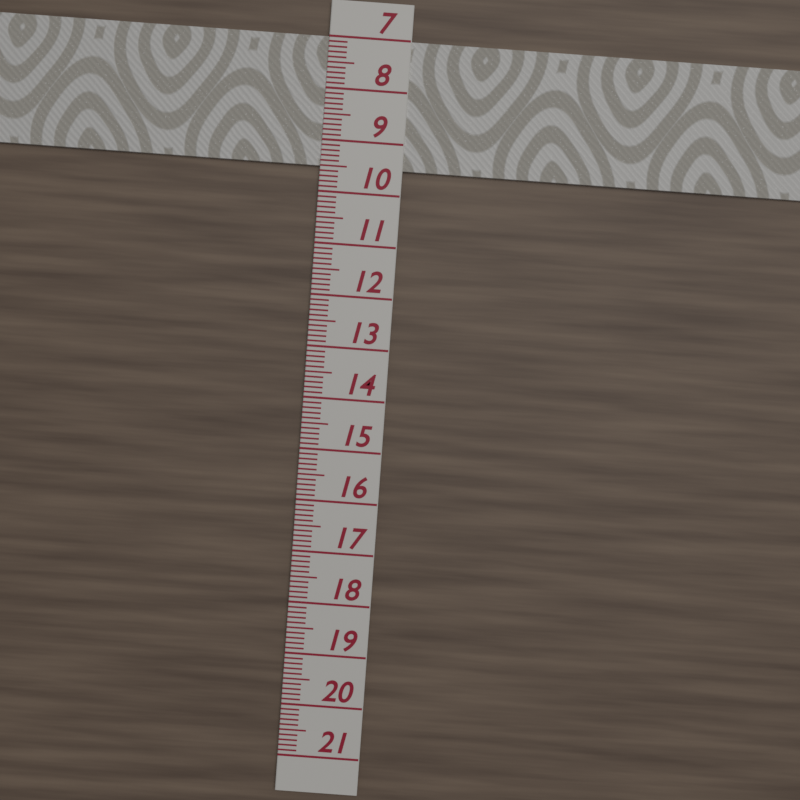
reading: 9.5 (no unit)
